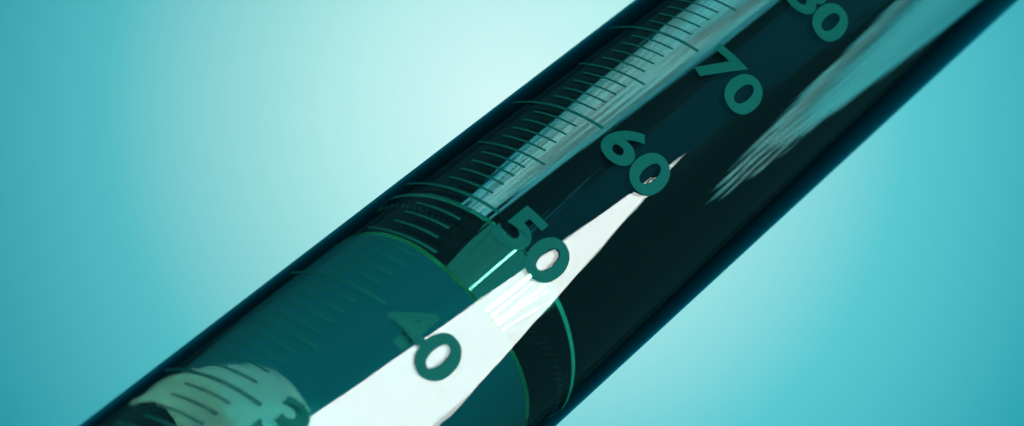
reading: 50 ml
